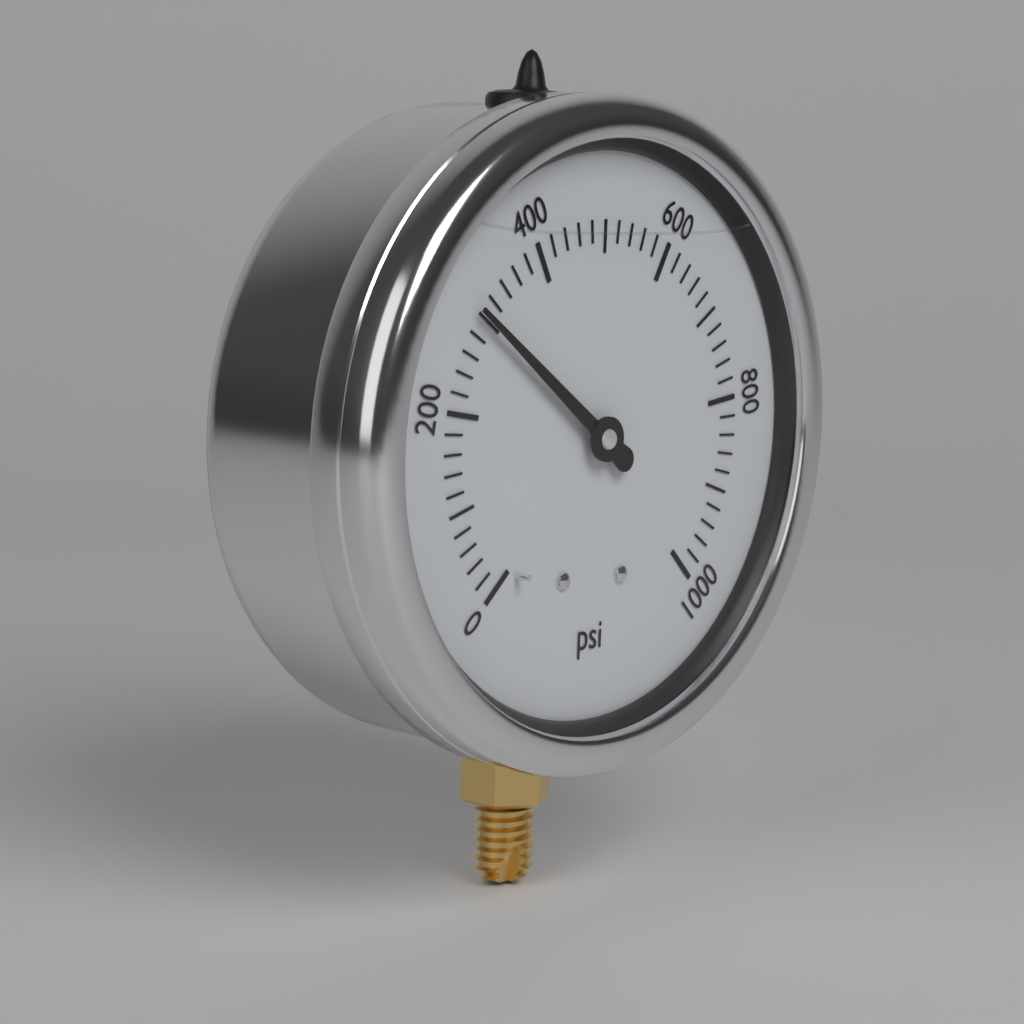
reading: 300 psi
